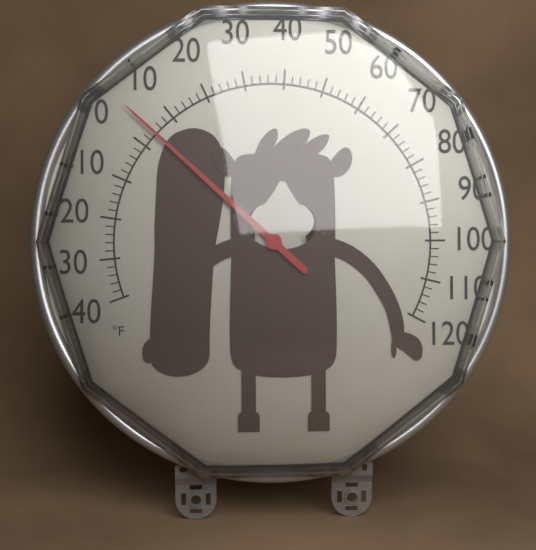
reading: 4 °F
